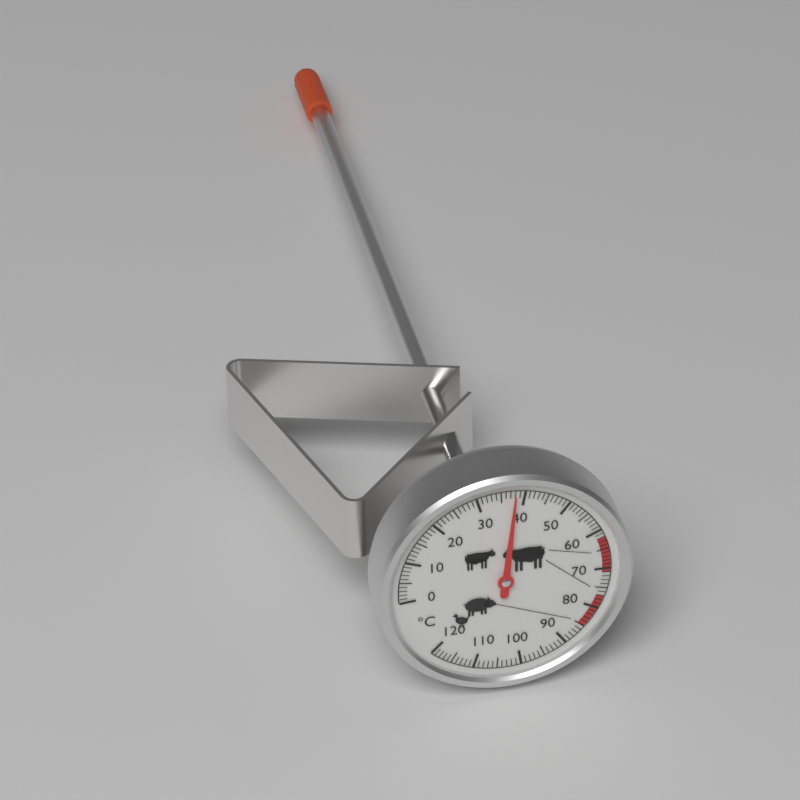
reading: 38 °C
